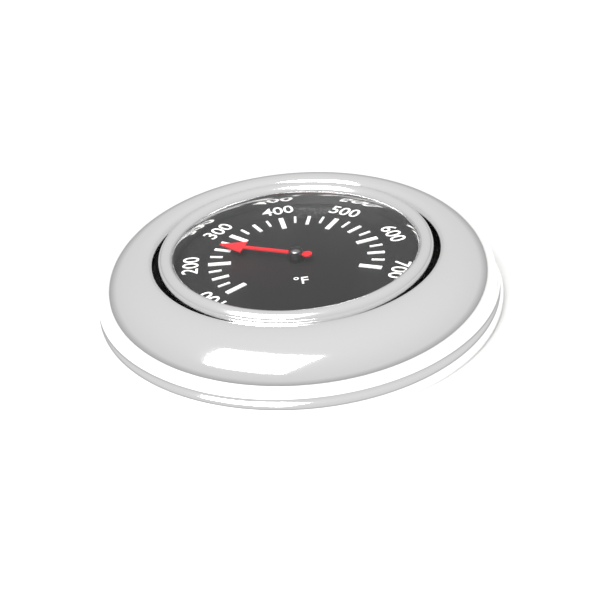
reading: 250 °F
